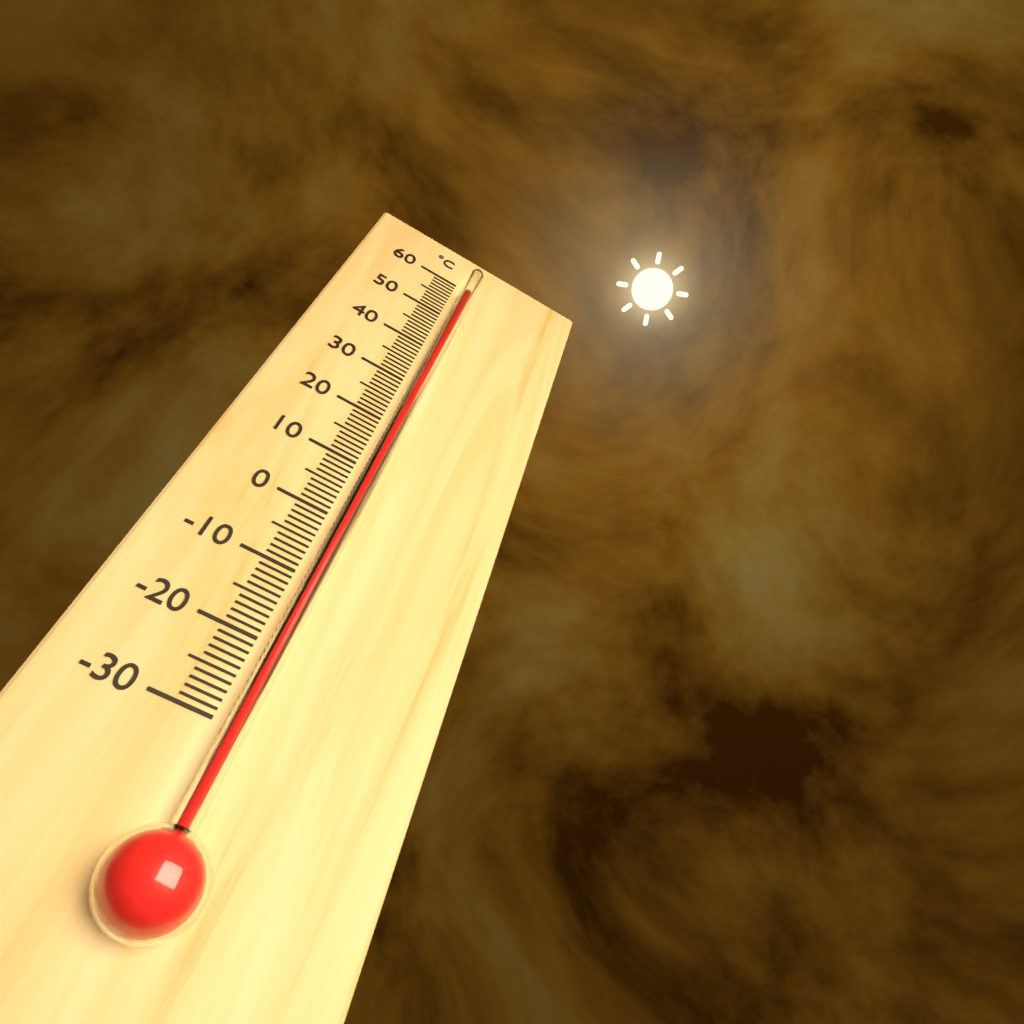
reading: 57 °C
